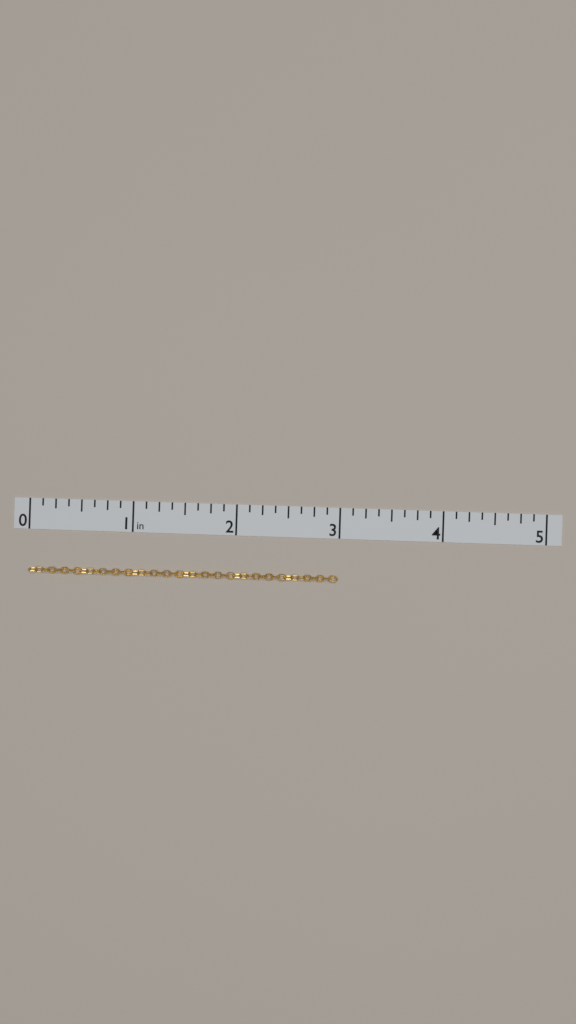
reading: 3.000 in
